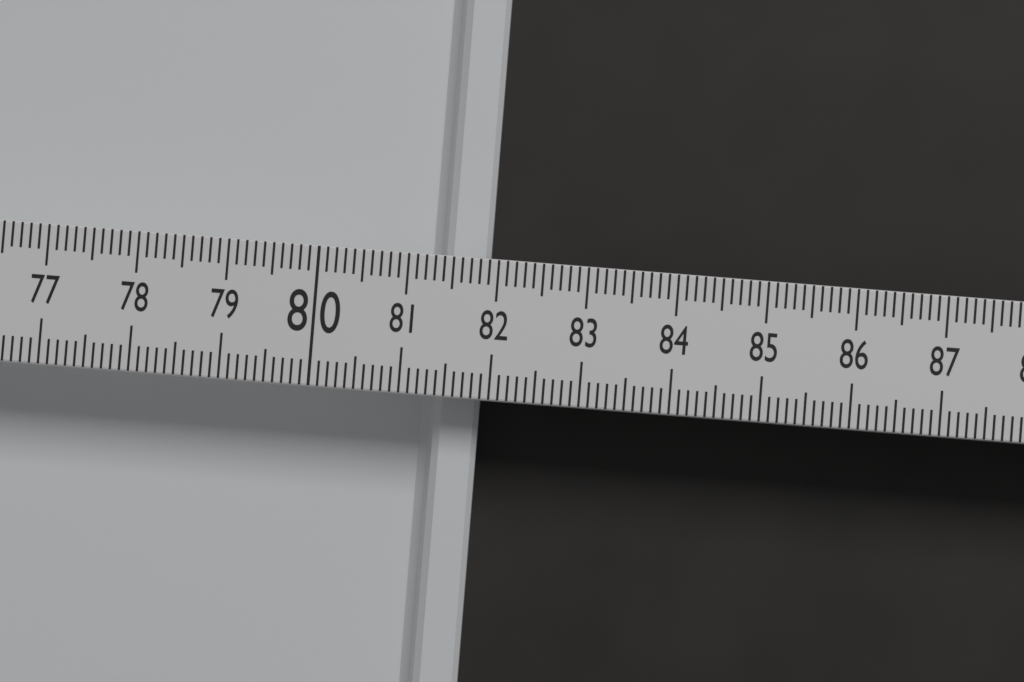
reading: 81.9 (no unit)
